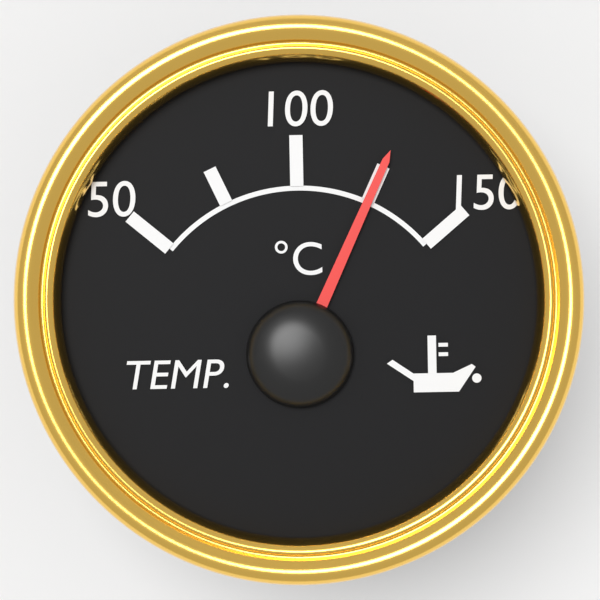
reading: 125 °C
